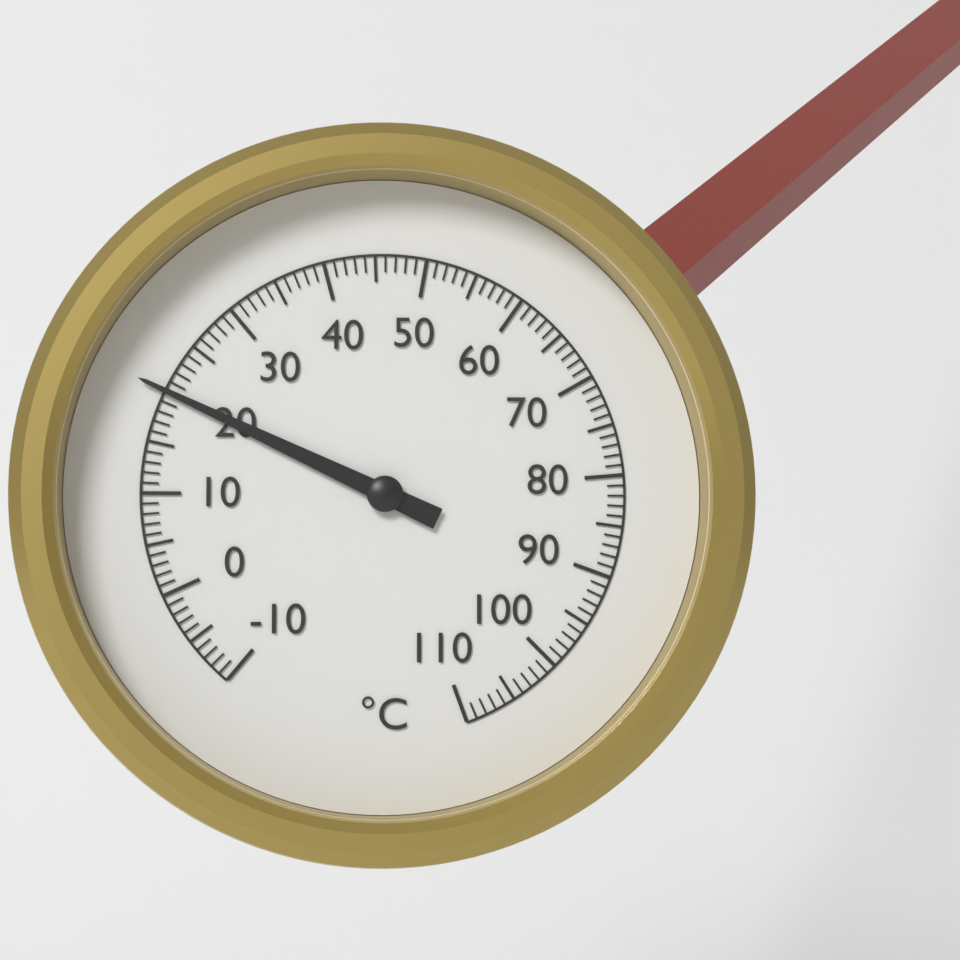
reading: 20 °C
